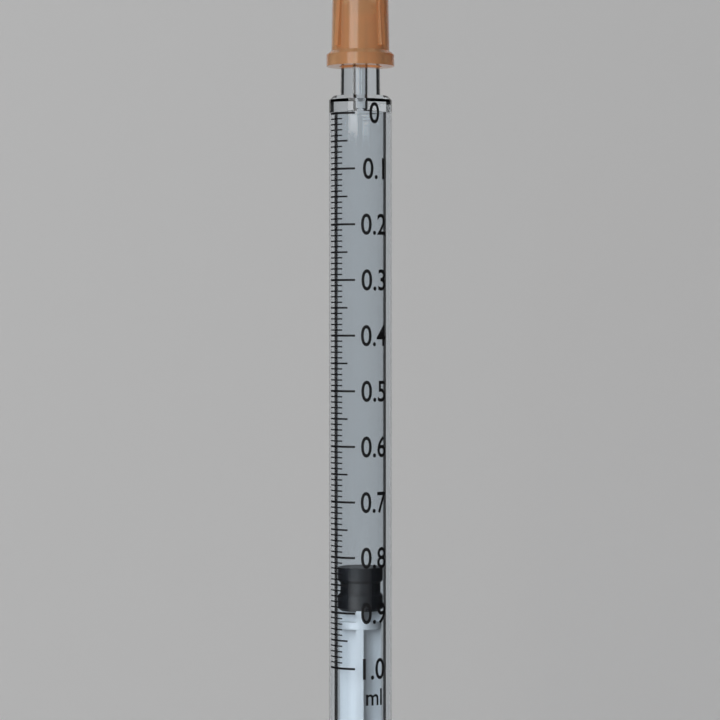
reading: 0.82 ml
